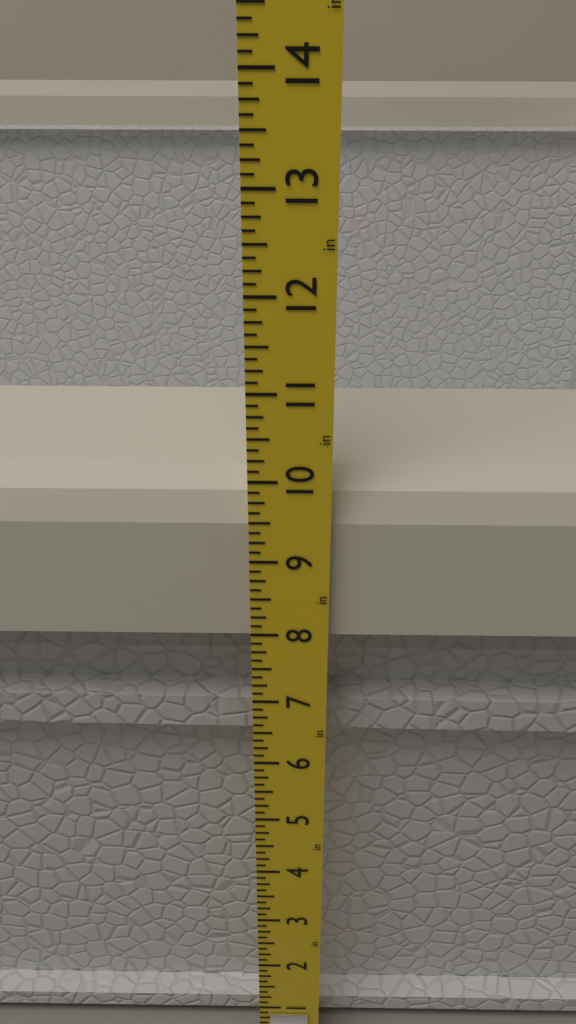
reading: 9.875 in
